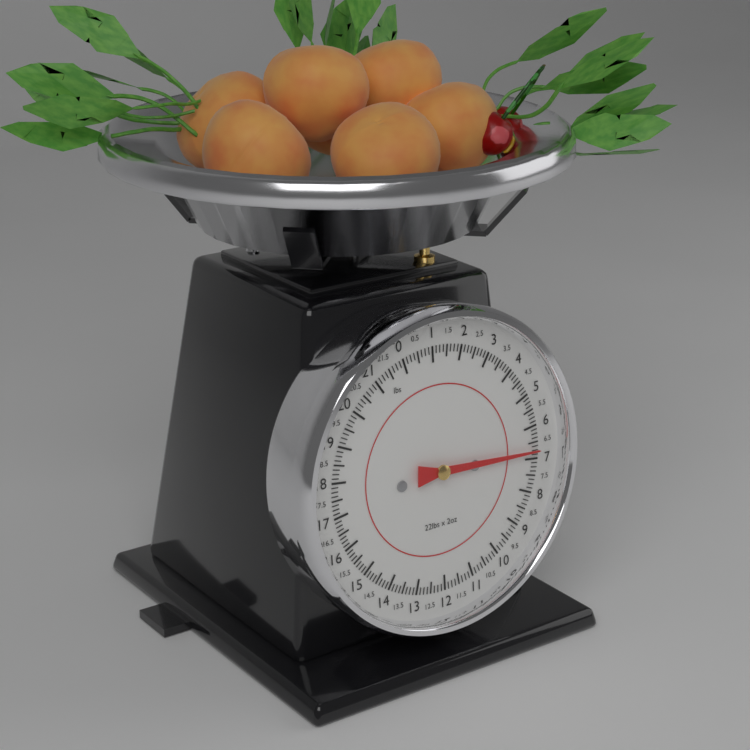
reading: 6.750 lbs
